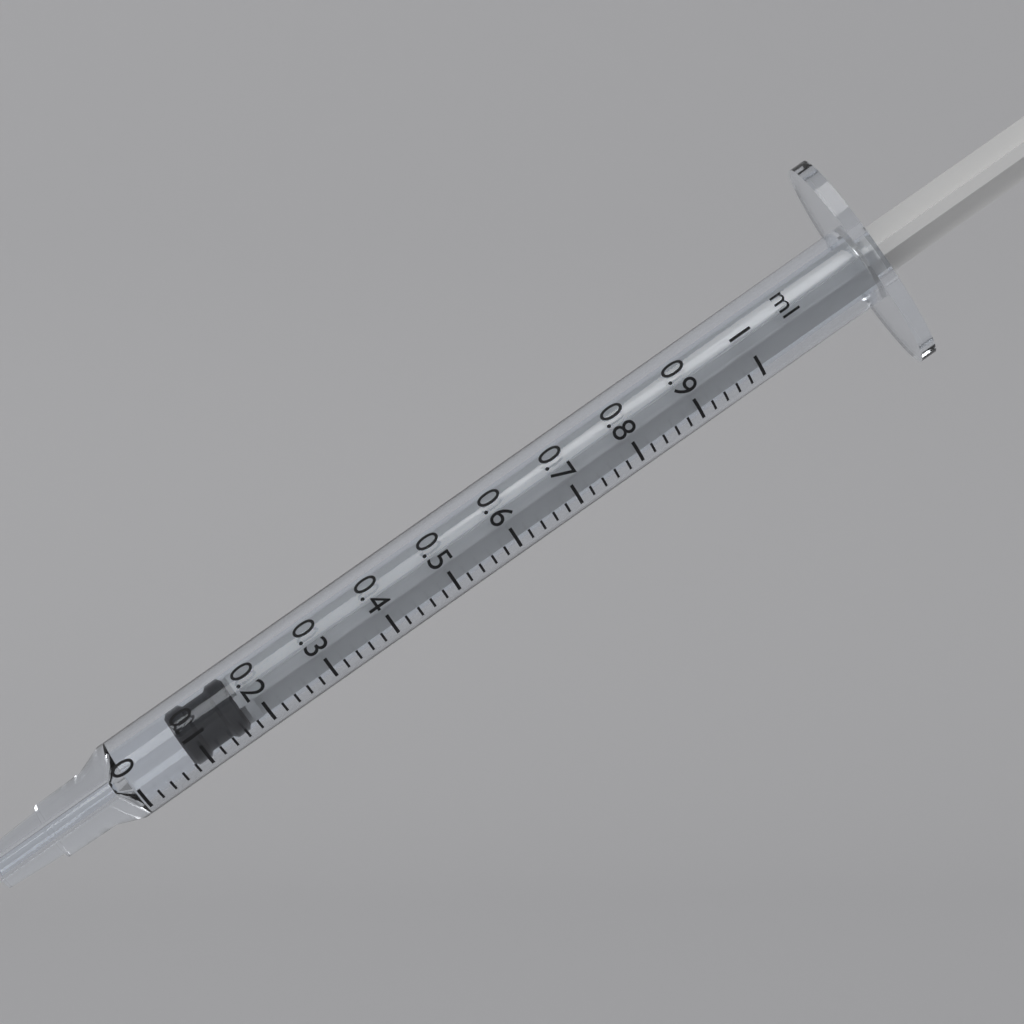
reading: 0.08 ml
